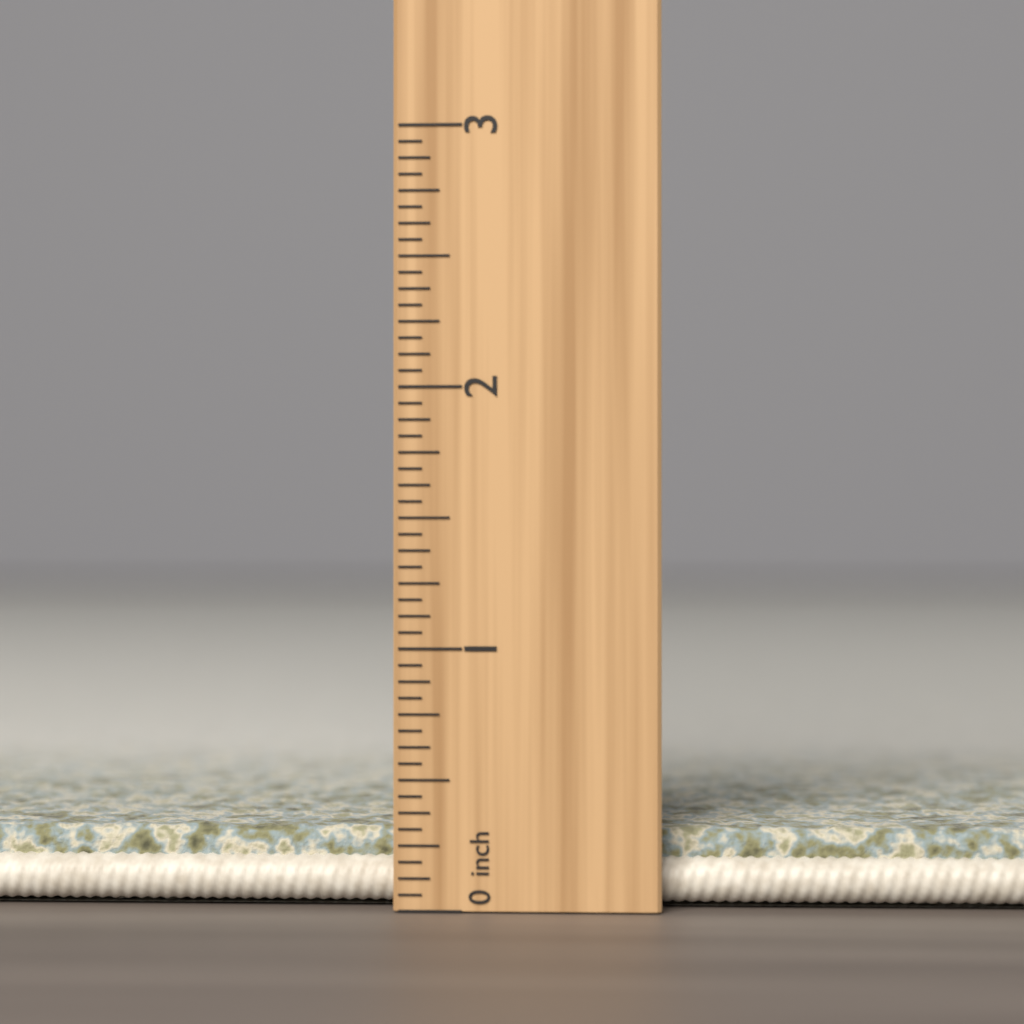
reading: 0.3125 inch
